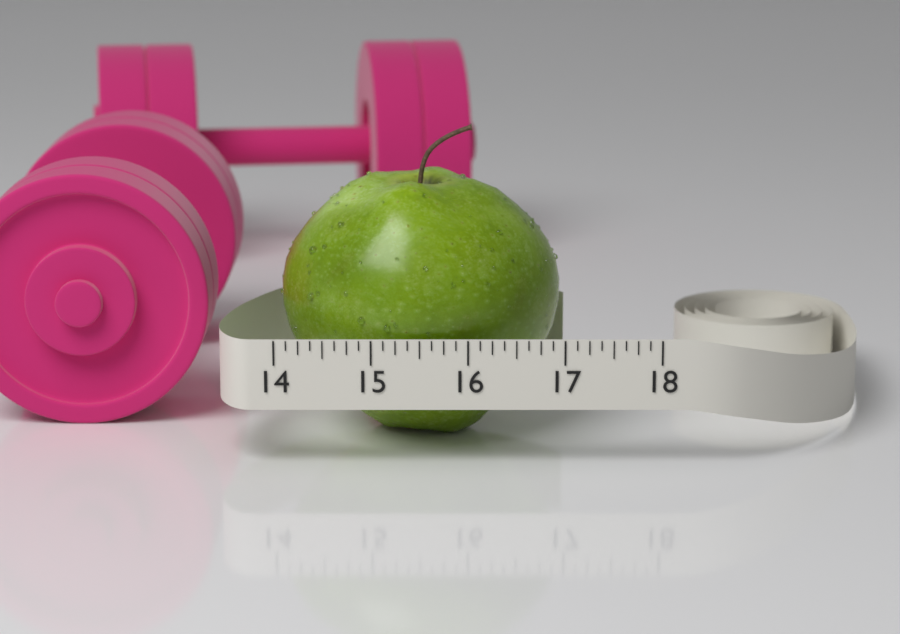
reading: 17.000 (no unit)
